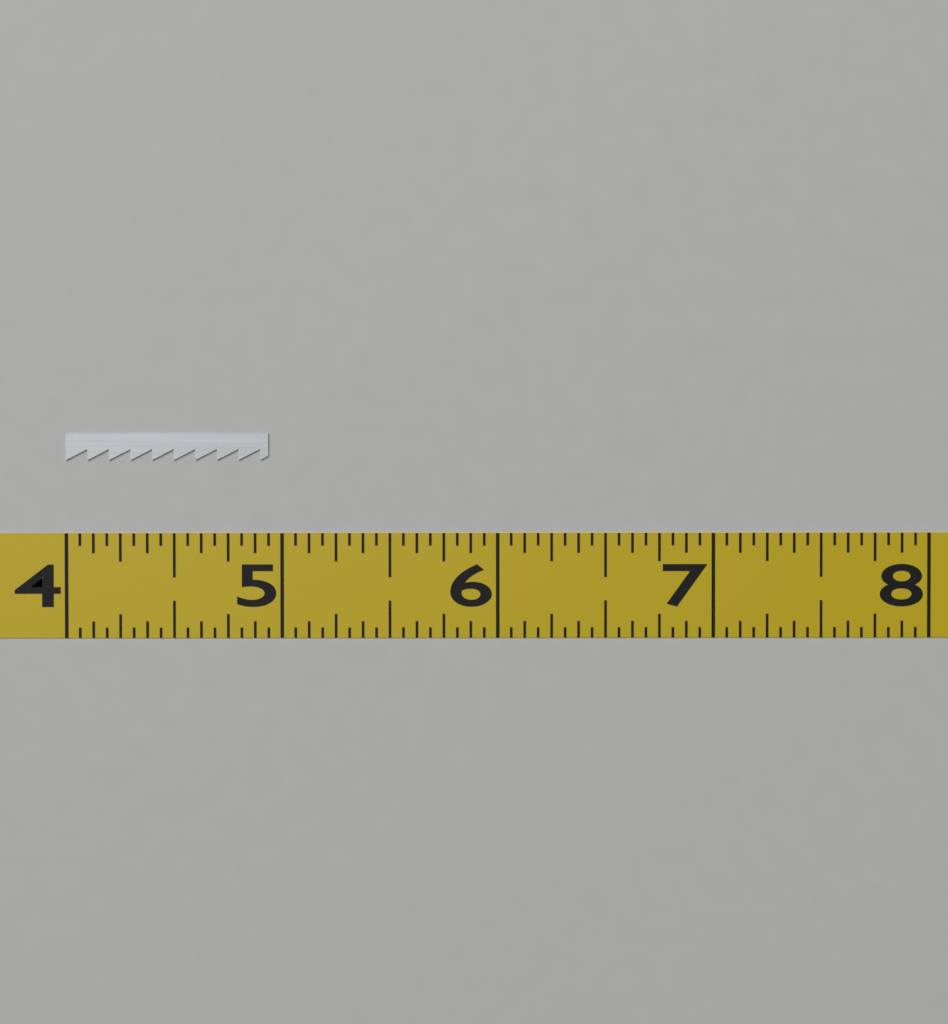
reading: 4.9375 (no unit)
